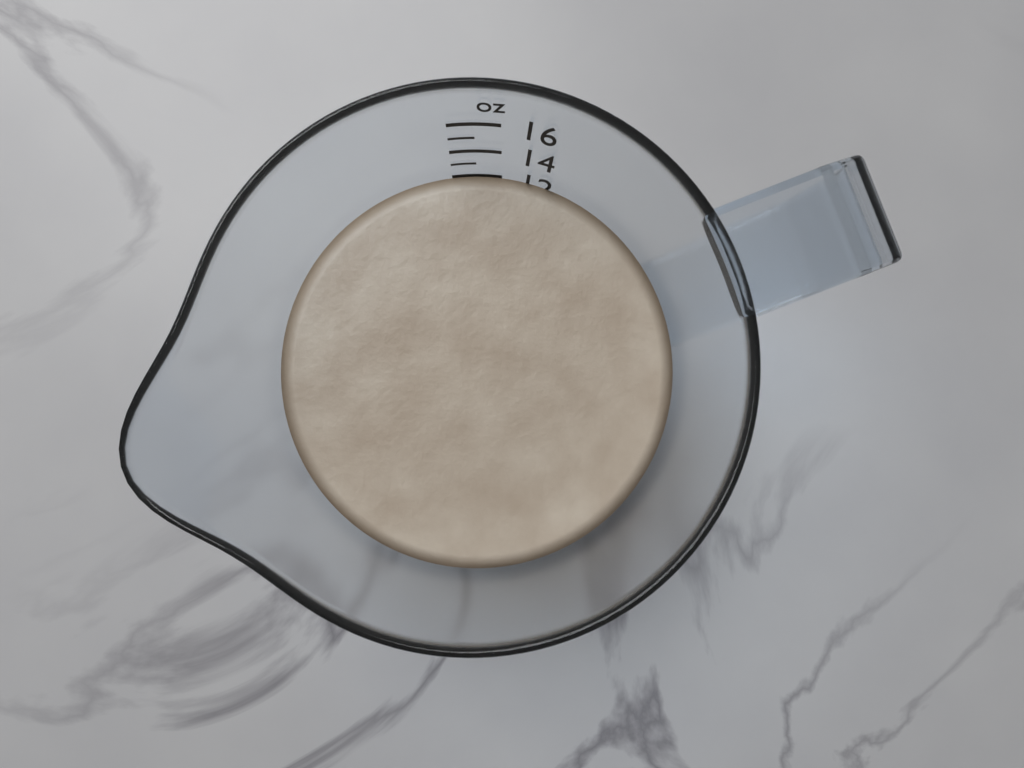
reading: 12 oz
